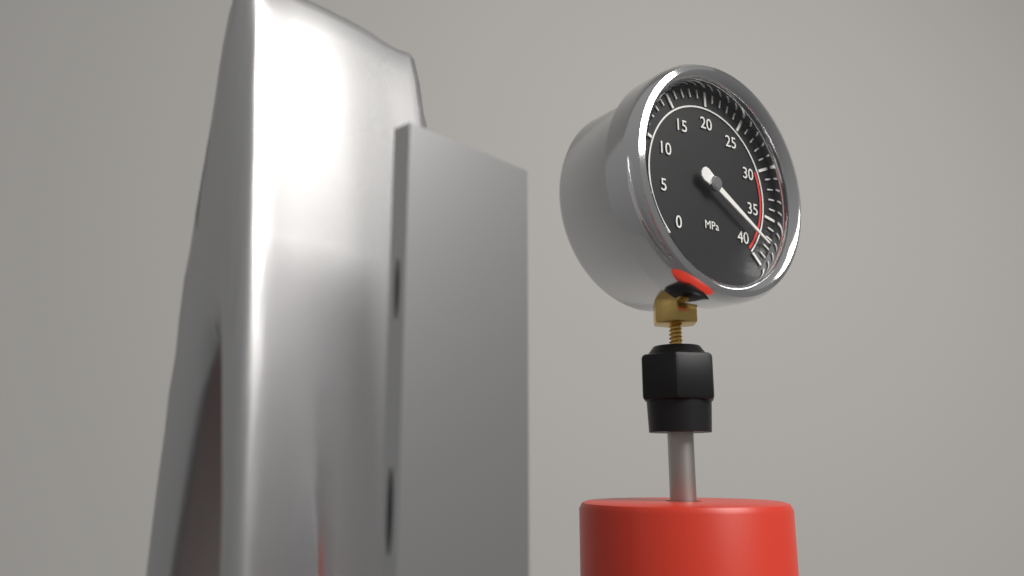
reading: 38 MPa
